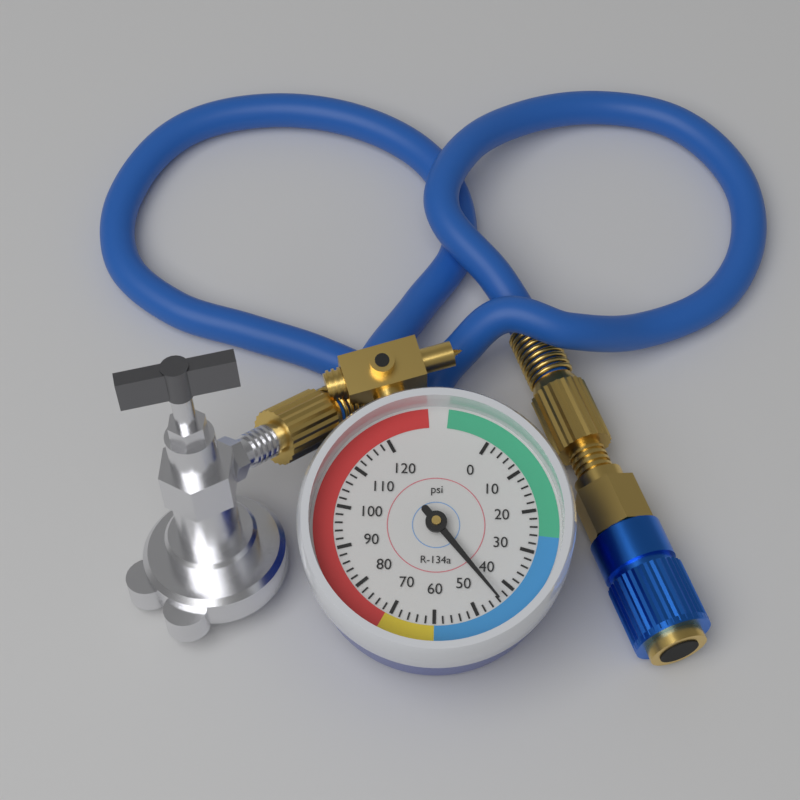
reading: 44 psi
